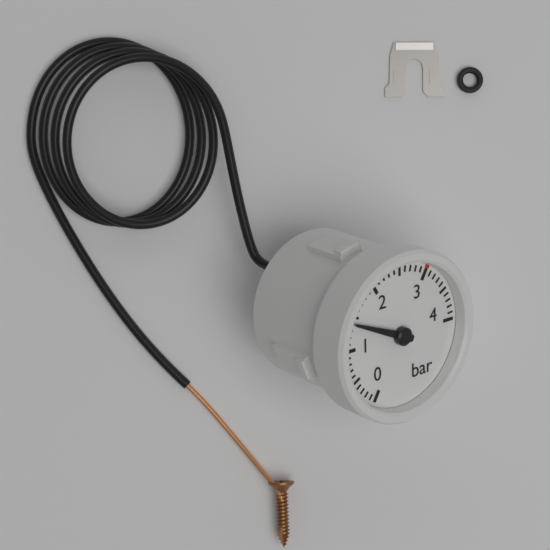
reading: 1.4 bar
